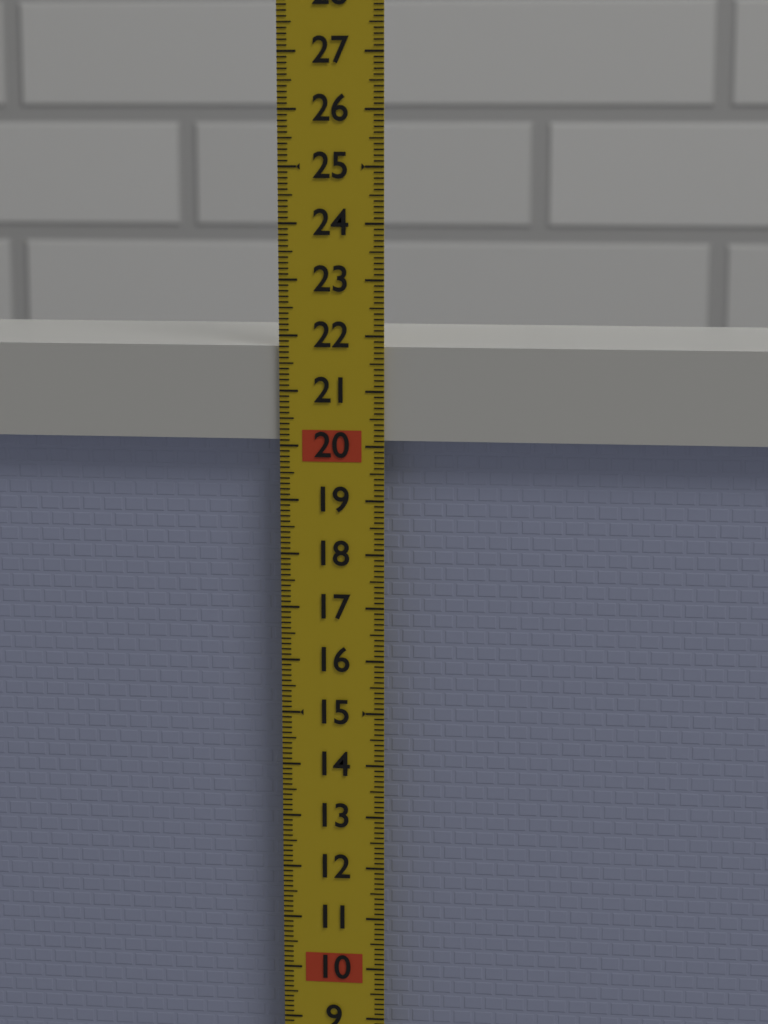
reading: 21.8 (no unit)
